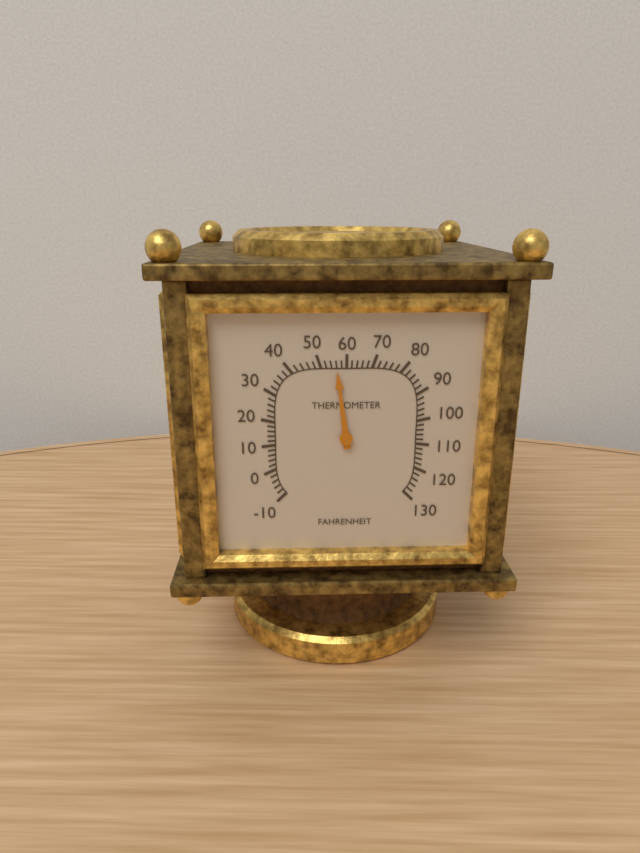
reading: 56 °F
